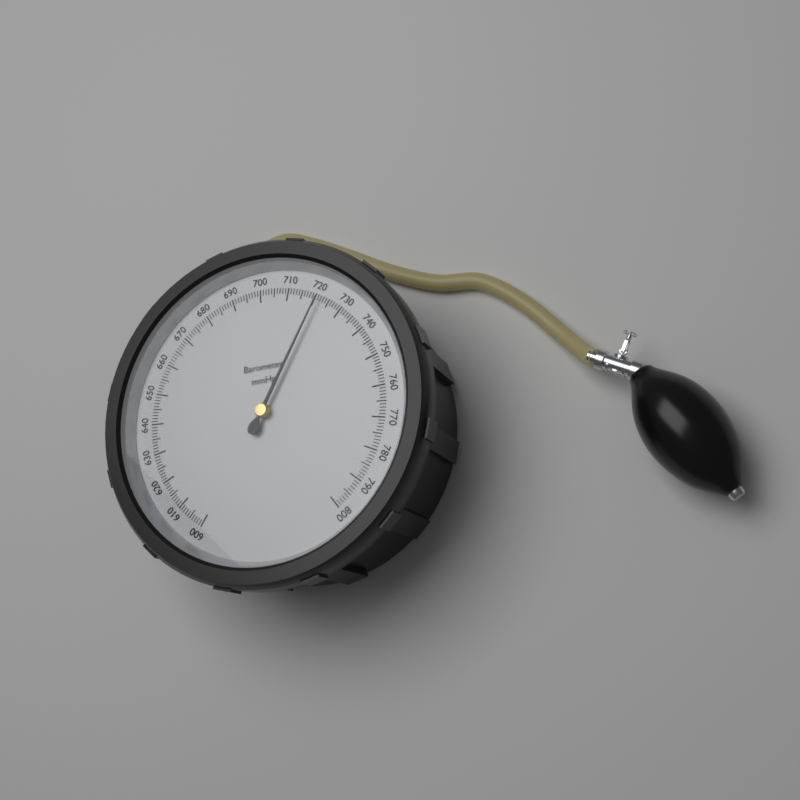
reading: 721 mmHg
